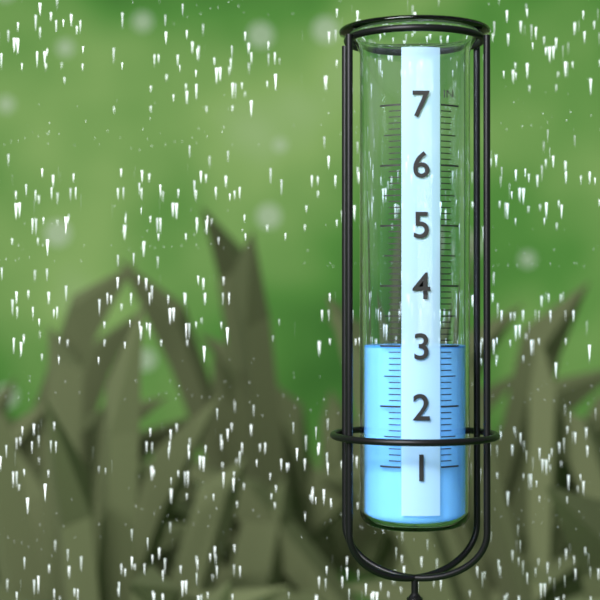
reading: 3.0 in
